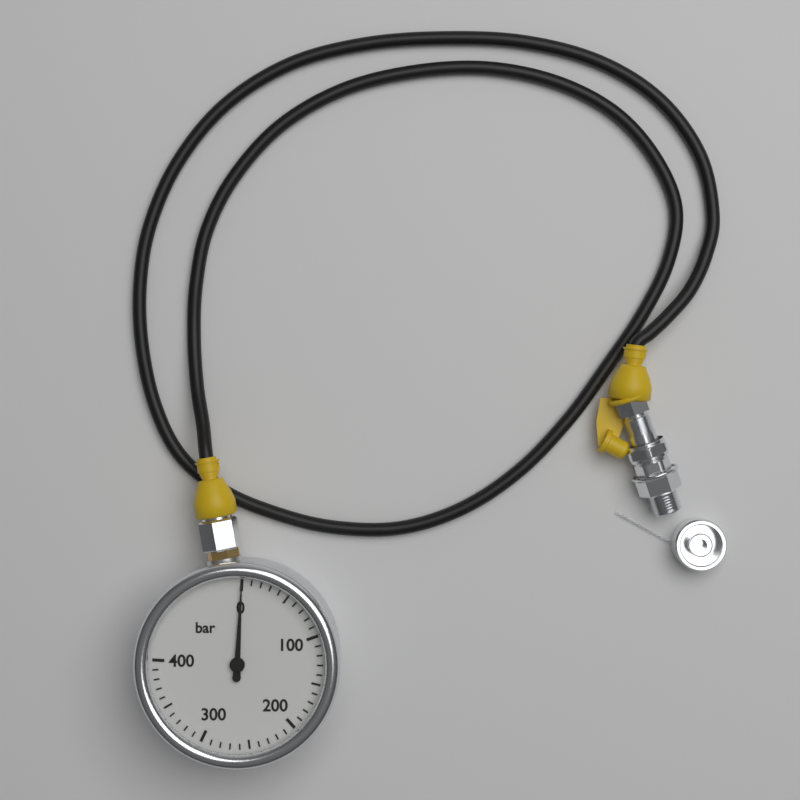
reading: 0 bar
